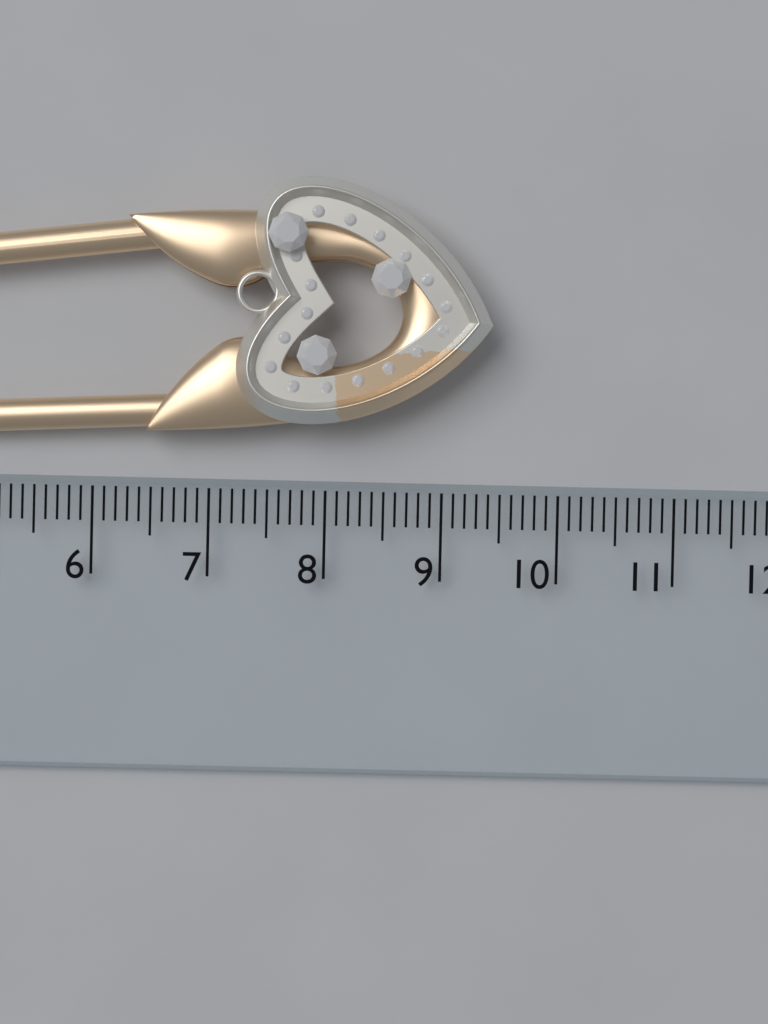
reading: 9.4 cm
